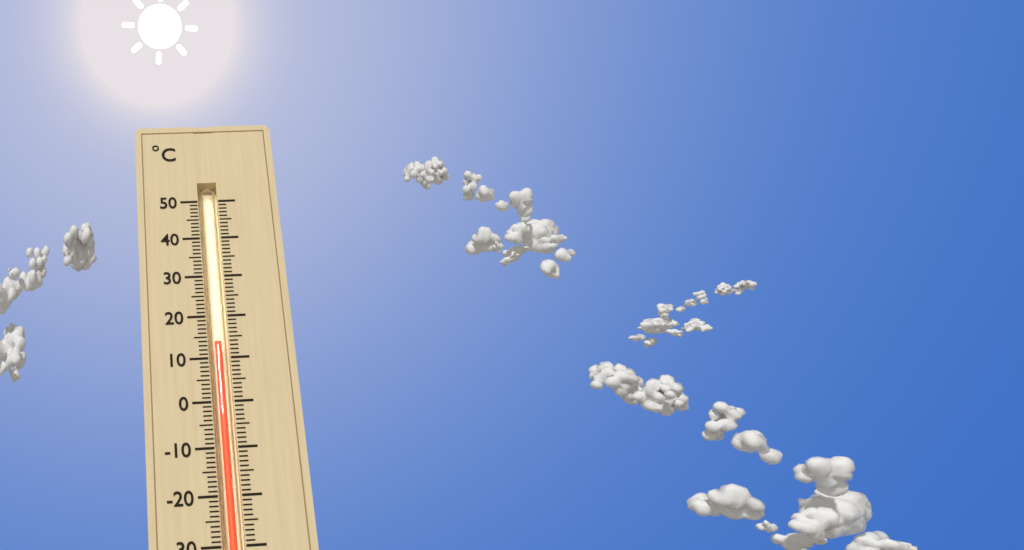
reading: 14 °C
